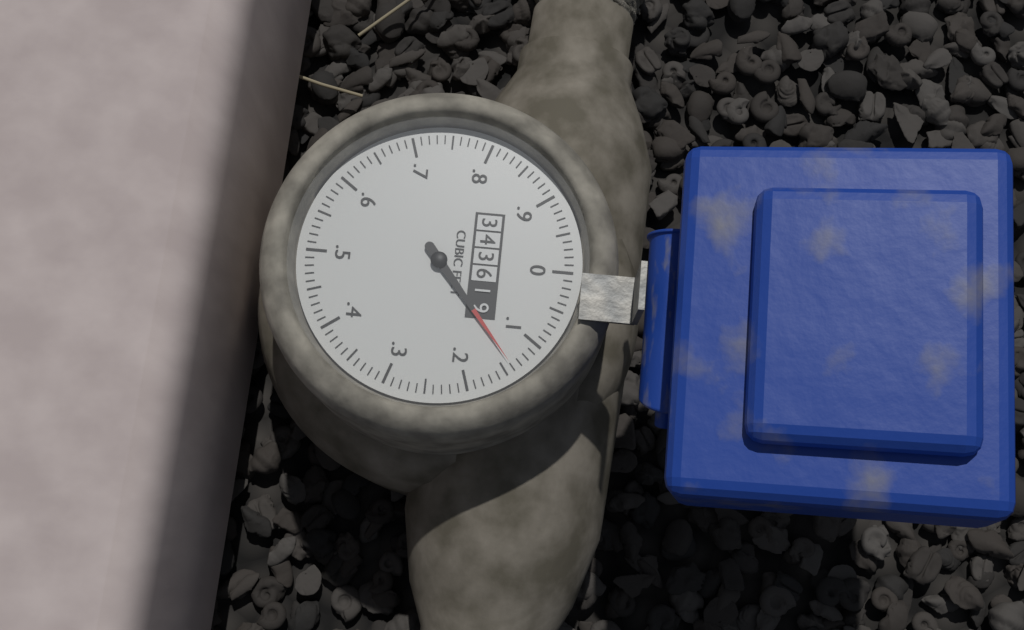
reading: 0.14 cubic feet
